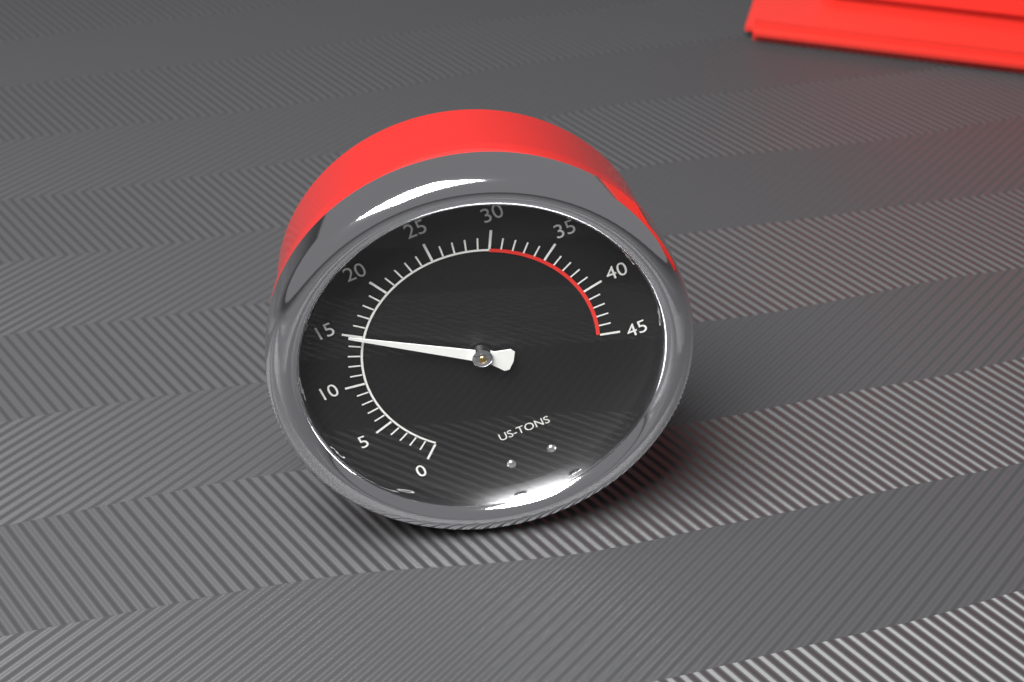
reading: 15 US tons
